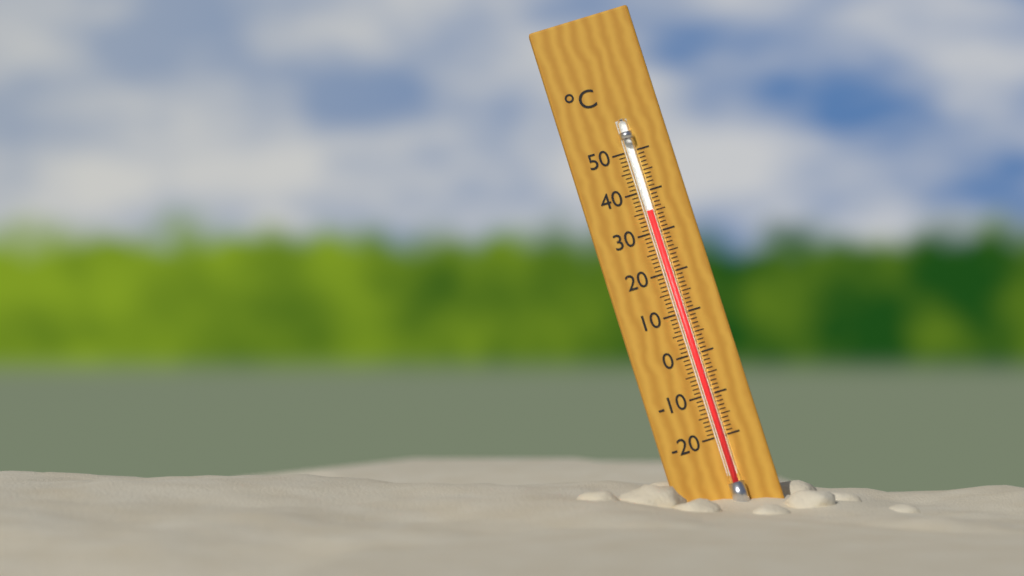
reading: 35 °C
